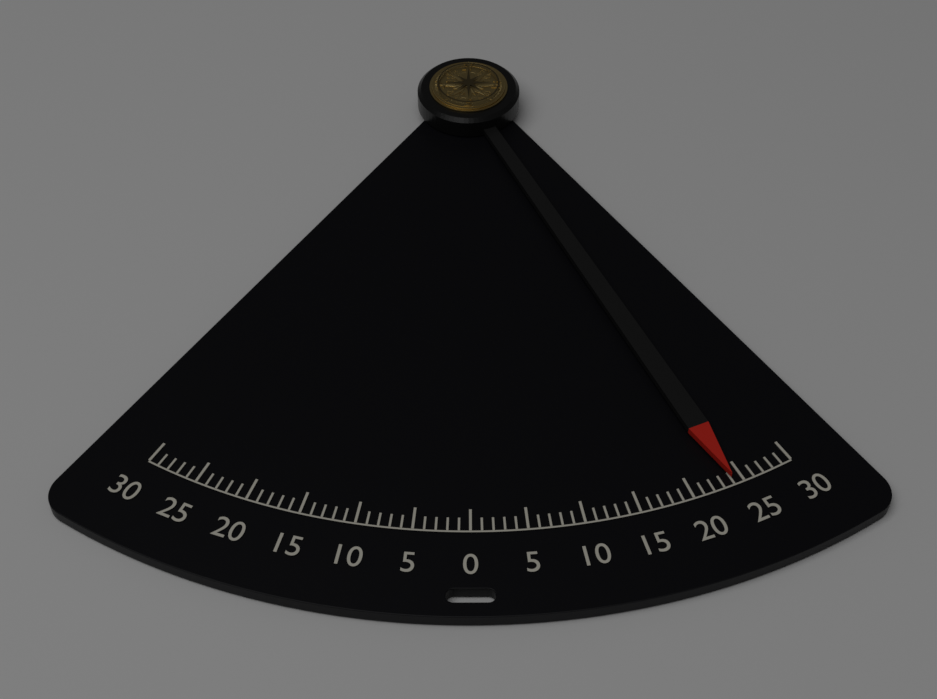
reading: 24 (no unit)
